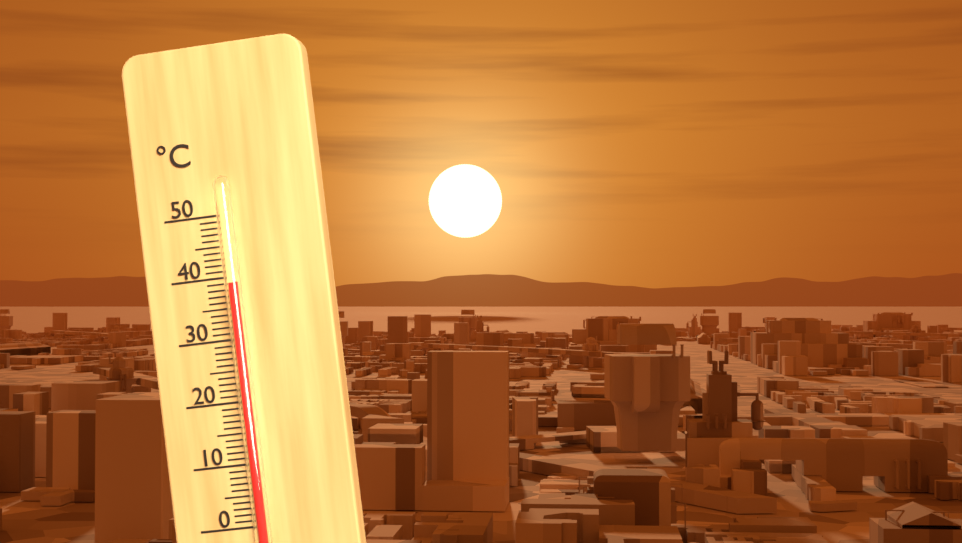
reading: 39 °C
